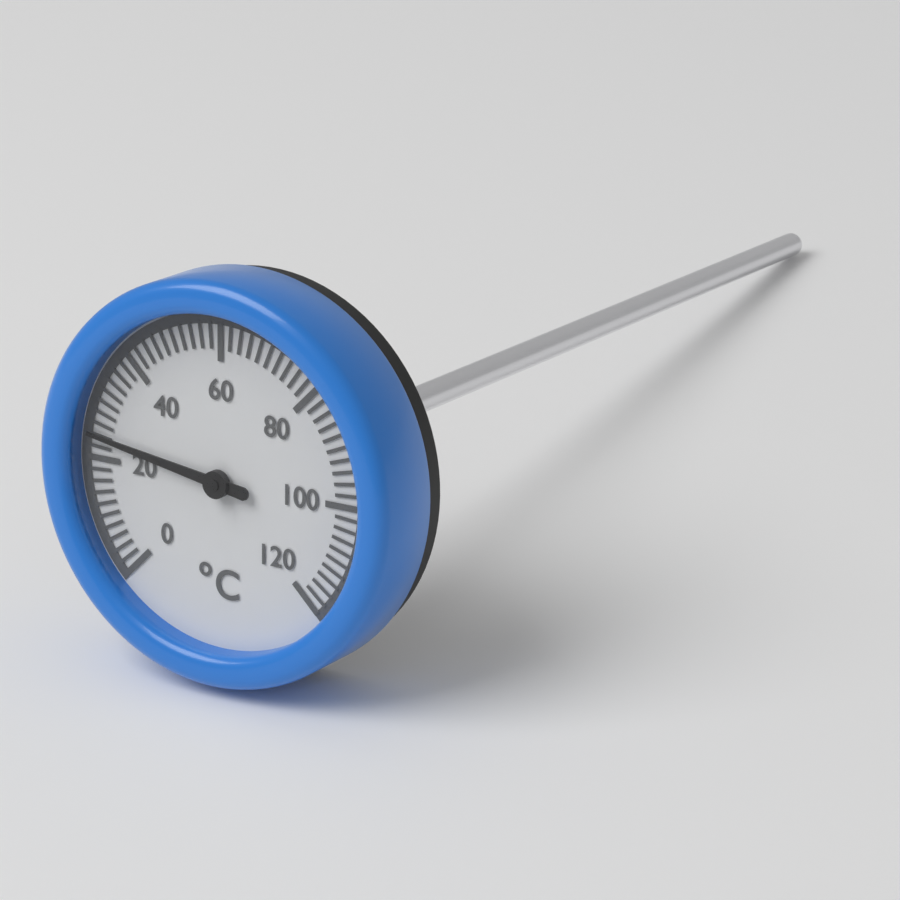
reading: 24 °C
